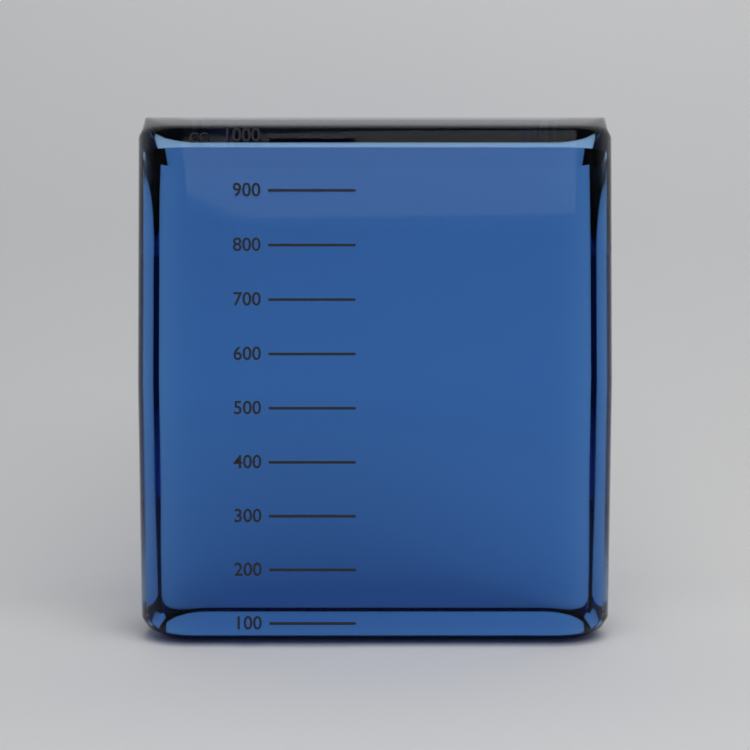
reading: 980 cc
